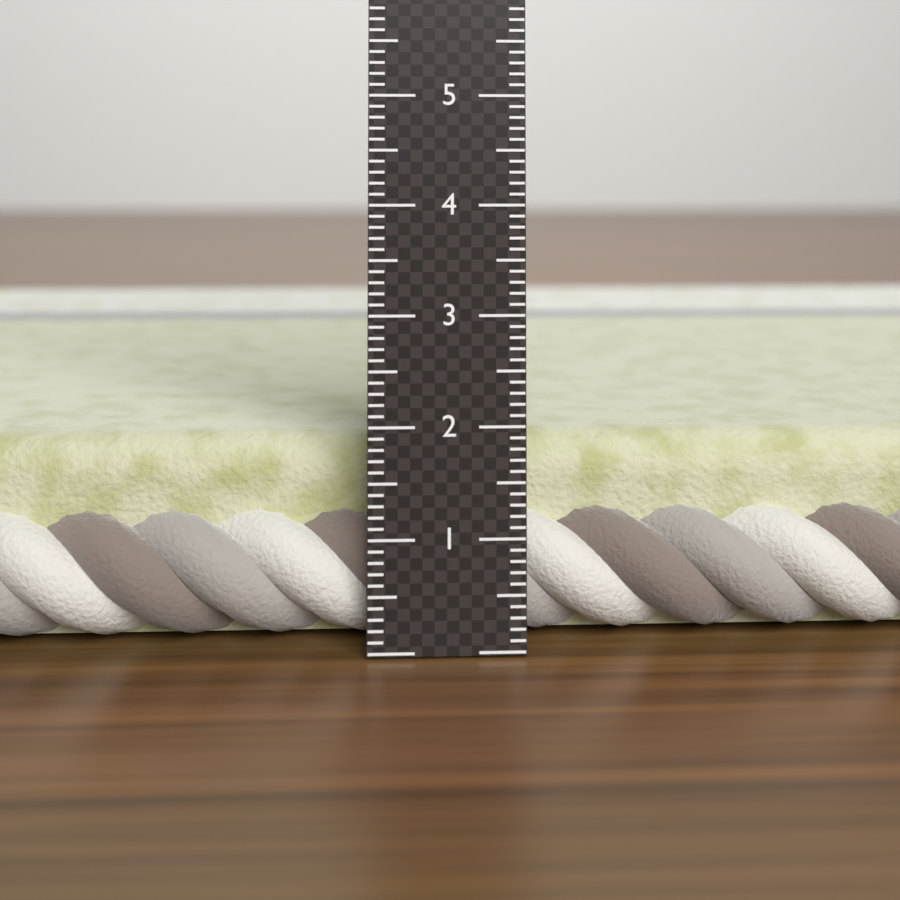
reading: 1.8 cm
